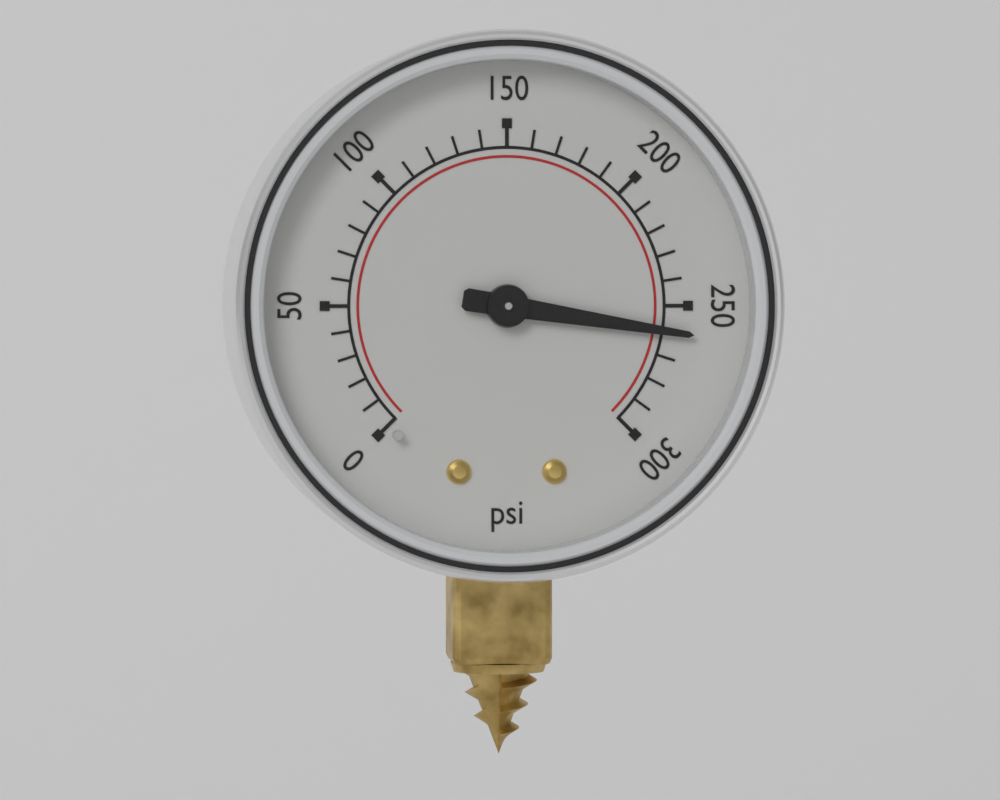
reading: 260 psi
